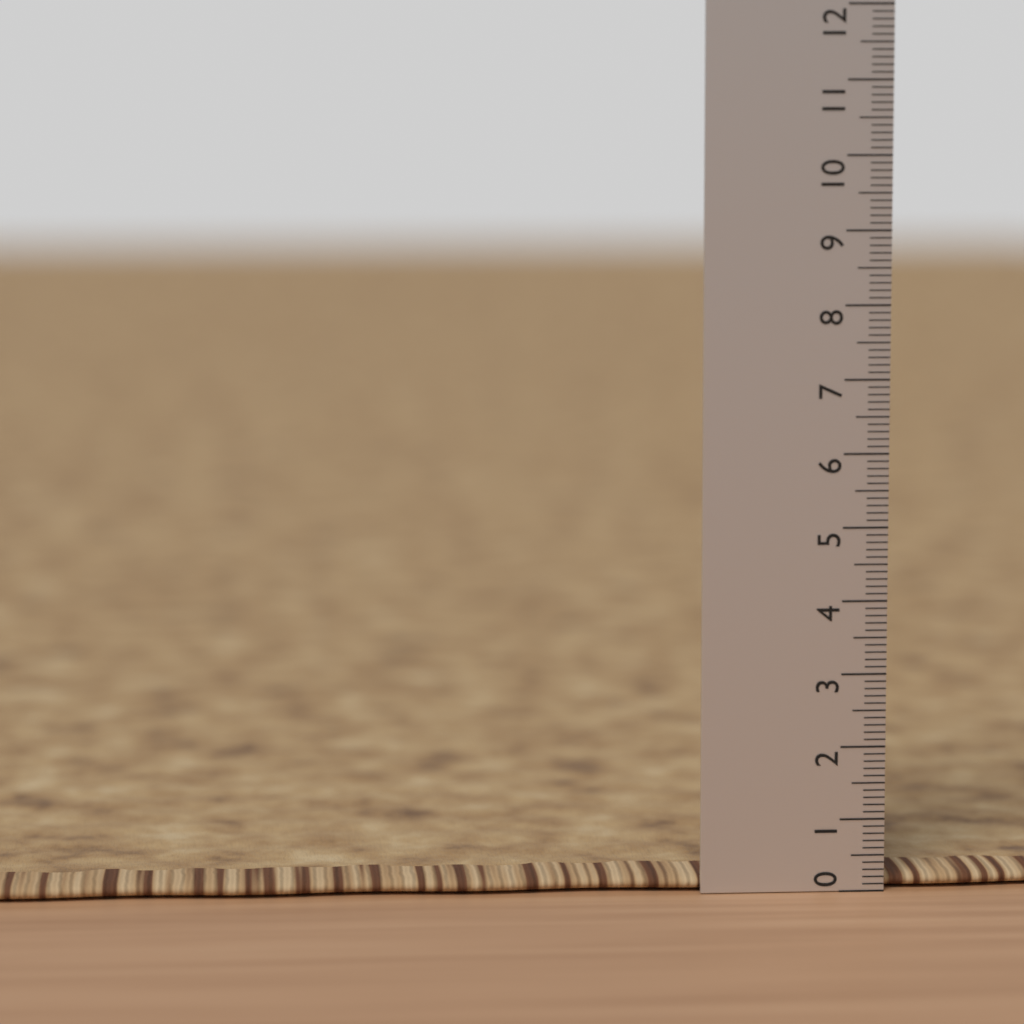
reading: 0.2 (no unit)
